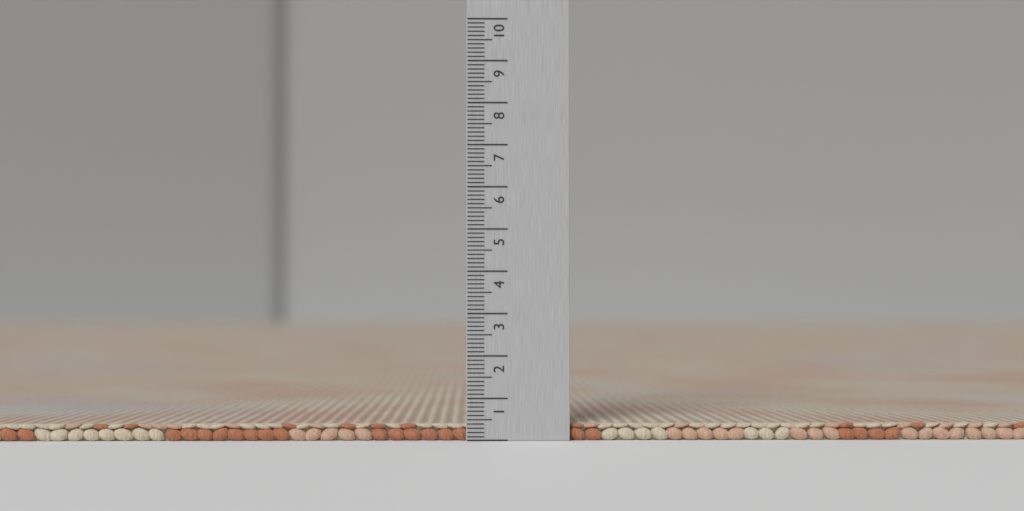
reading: 0.4 (no unit)
